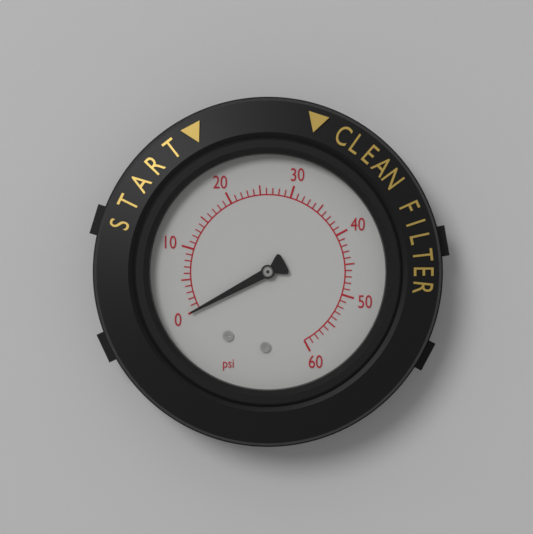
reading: 0 psi
